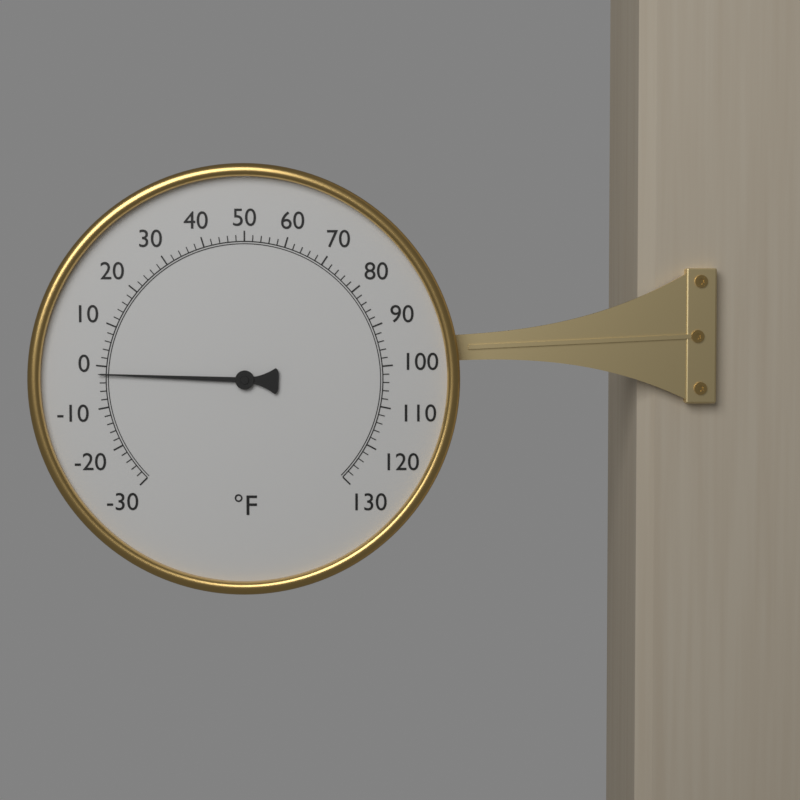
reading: -2 °F
